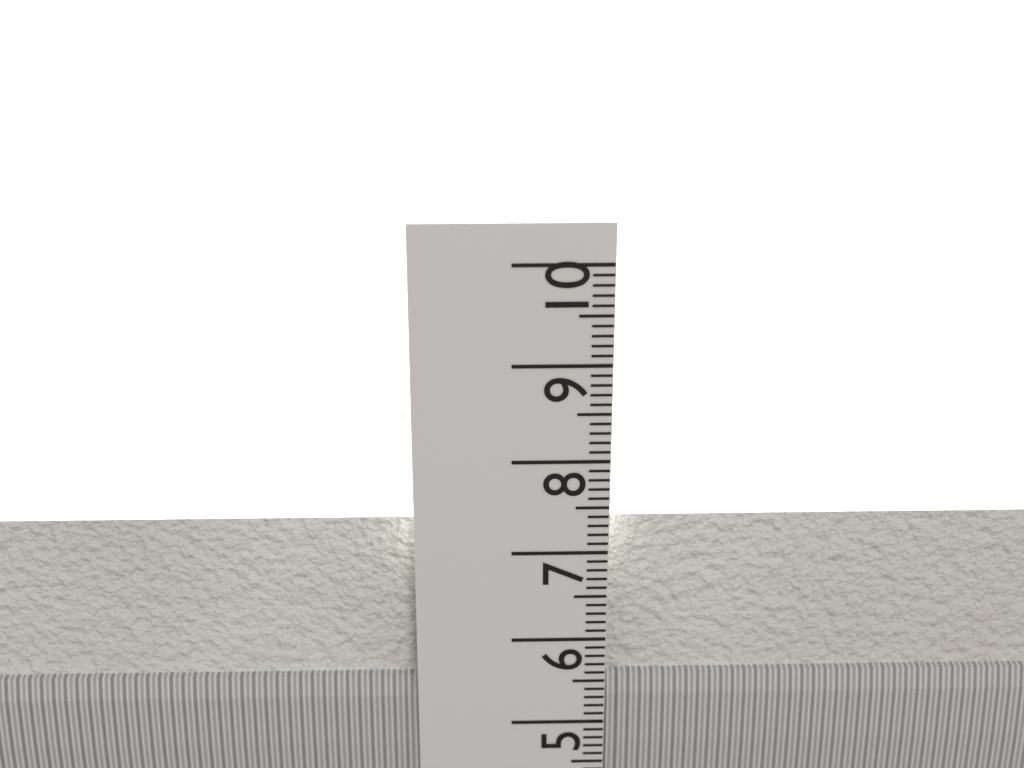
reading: 7.3 cm
